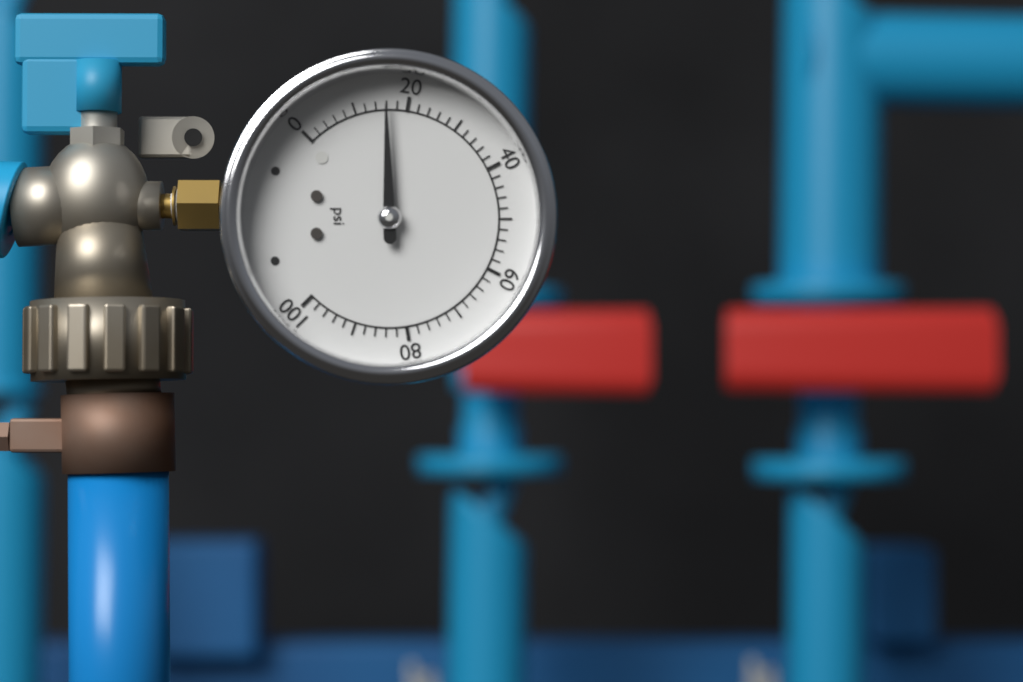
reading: 16 psi
